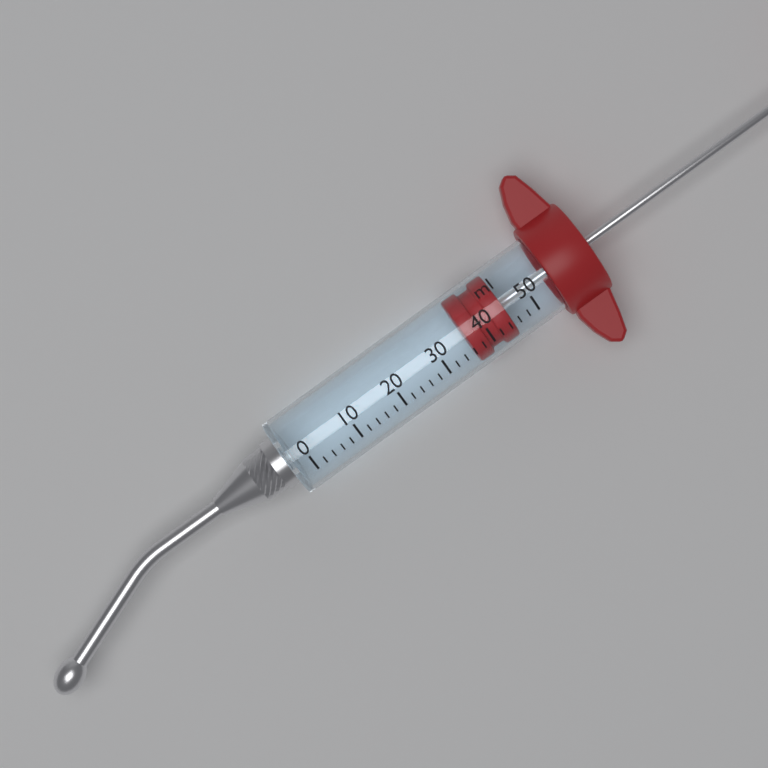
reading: 36 ml
